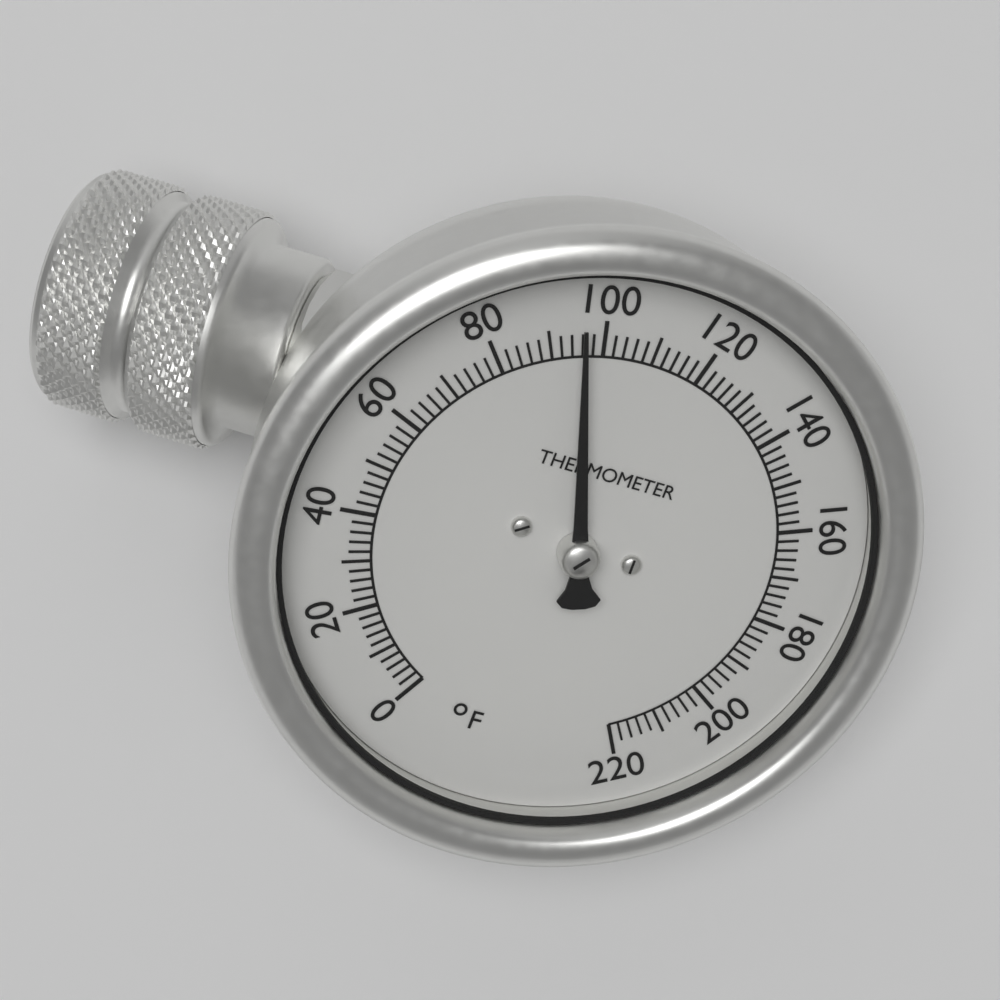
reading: 96 °F
